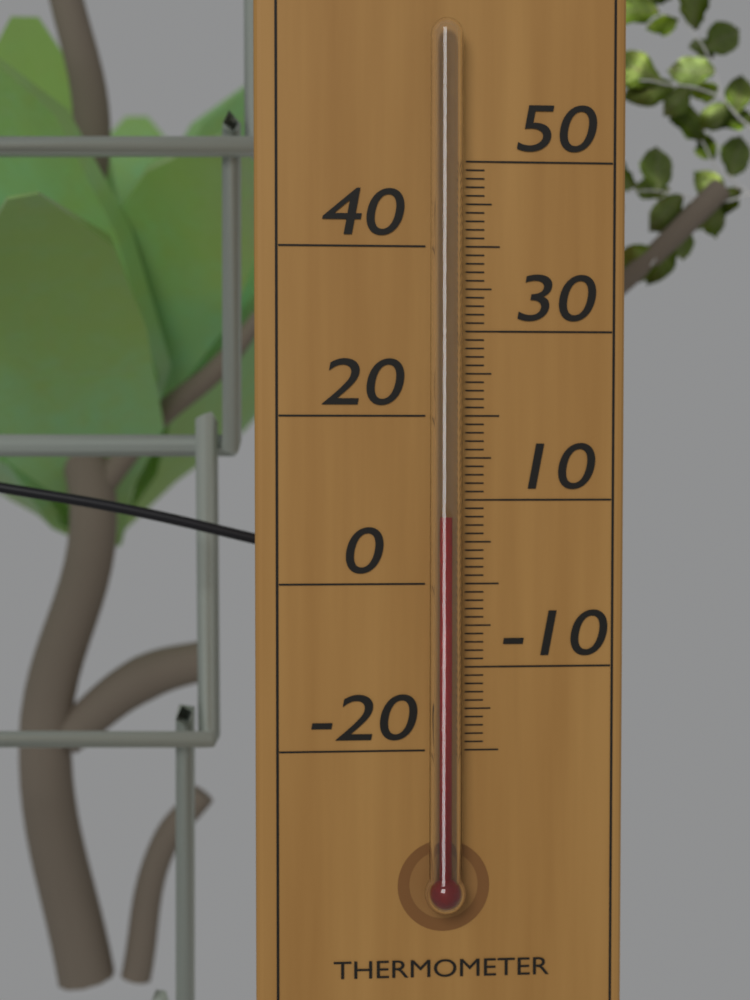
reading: 8 °C
